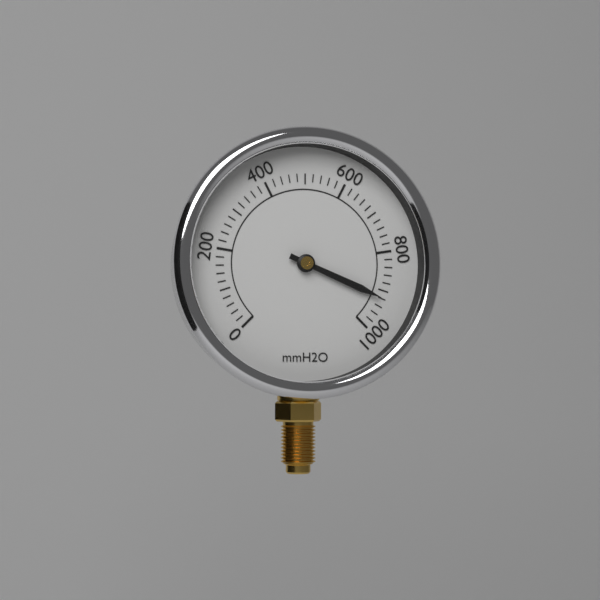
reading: 920 mmH2O
